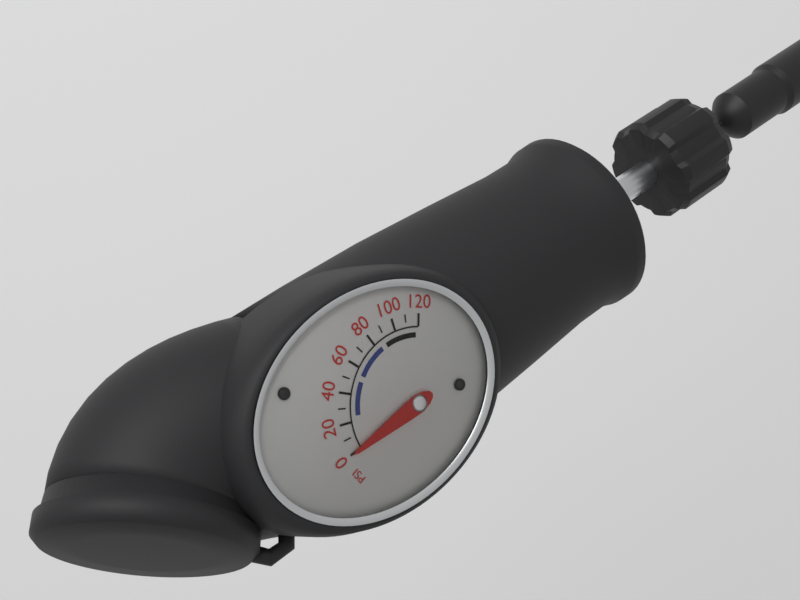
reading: 0 psi
